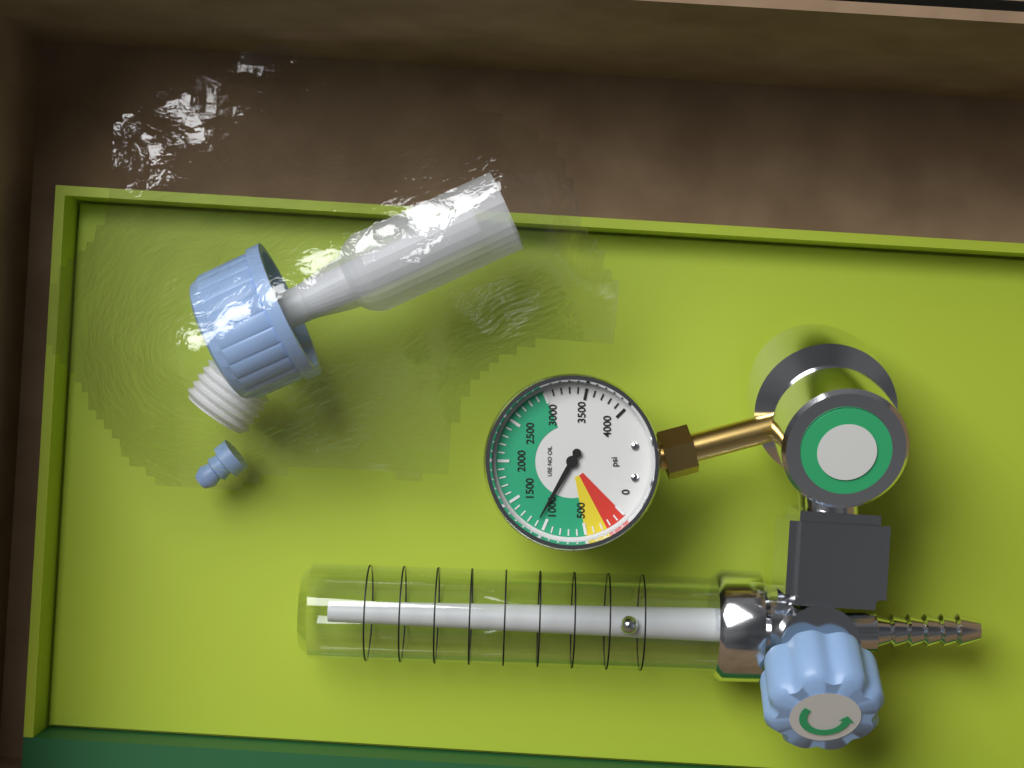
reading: 1100 psi
